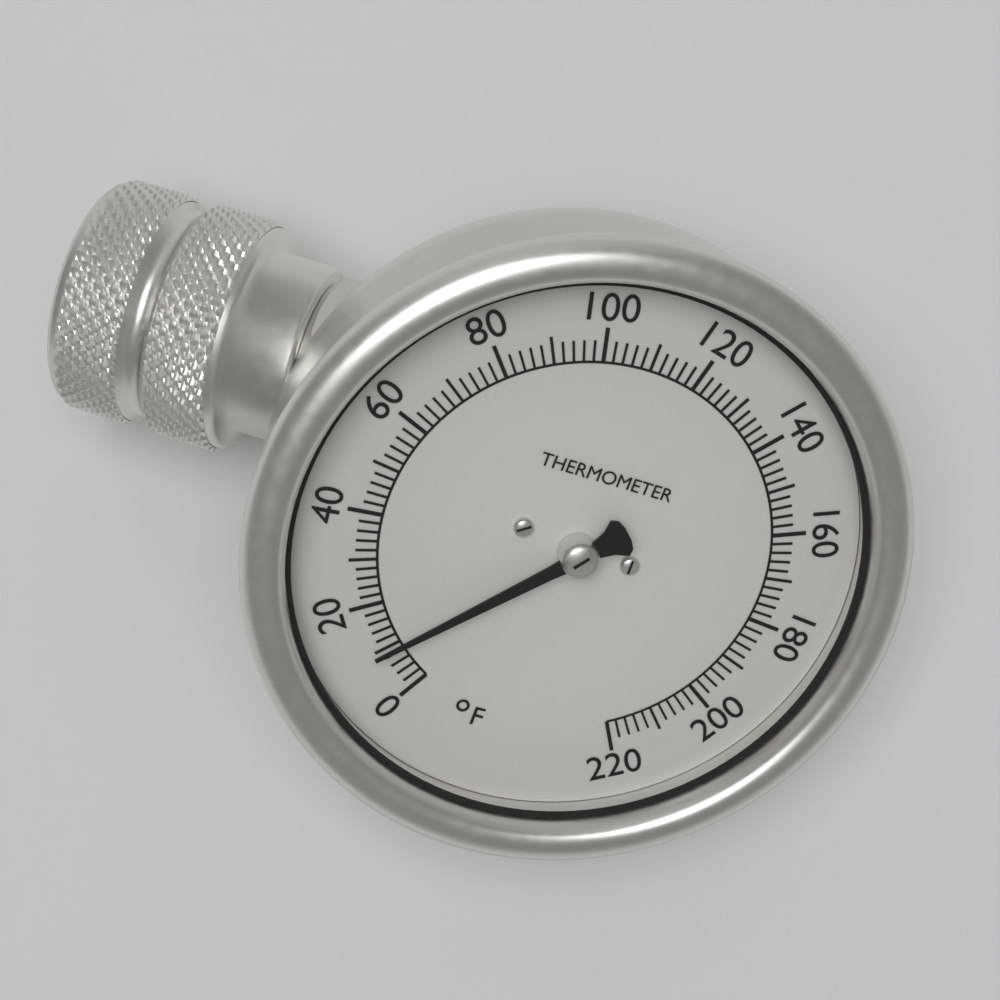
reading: 10 °F
